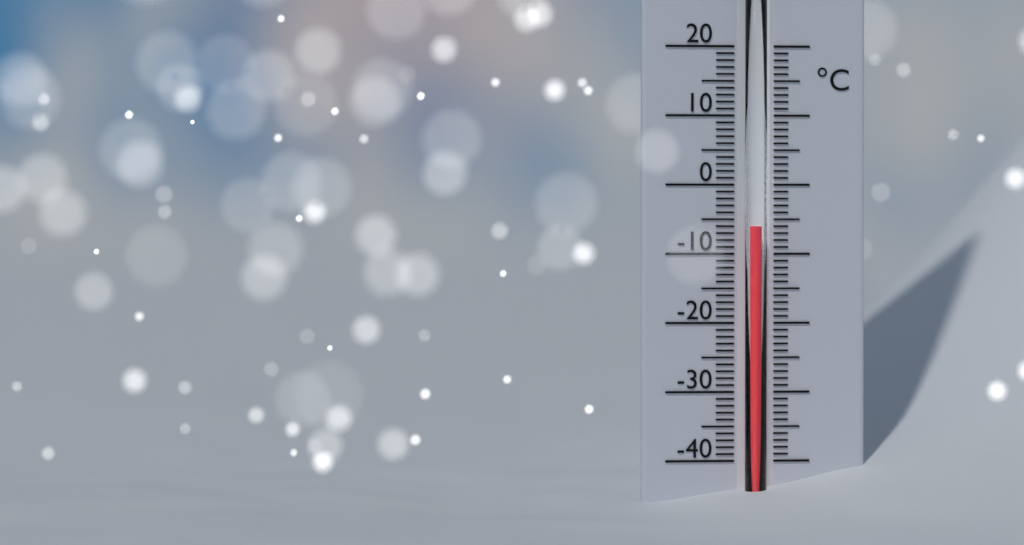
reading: -6 °C
